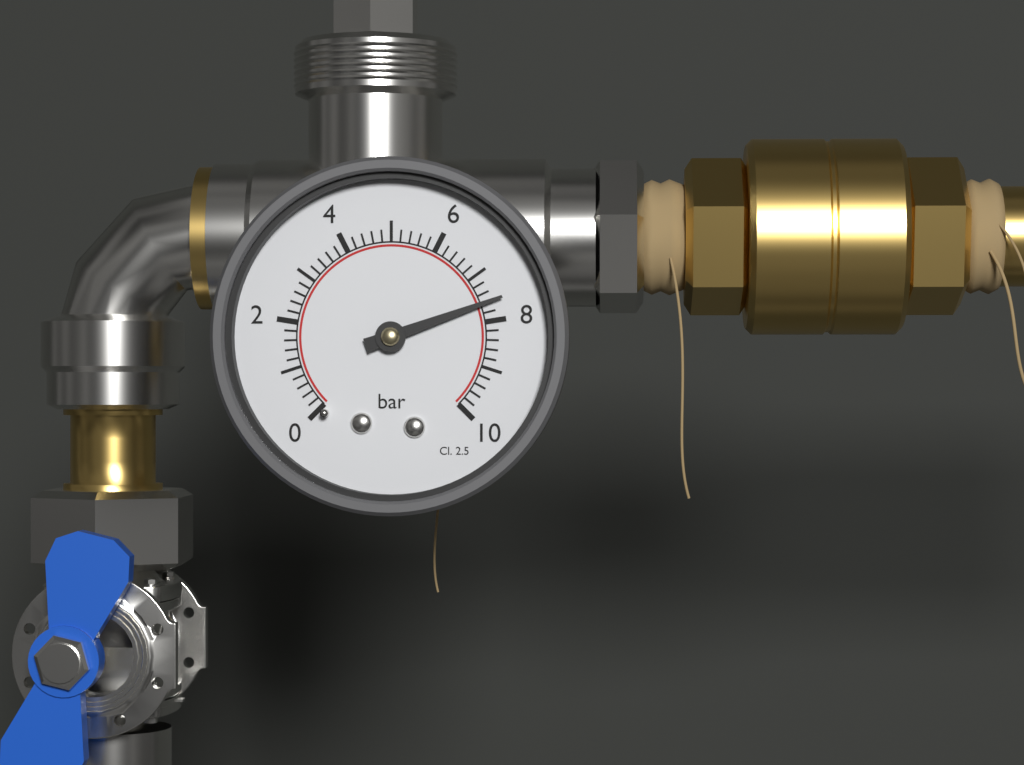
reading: 7.6 bar
